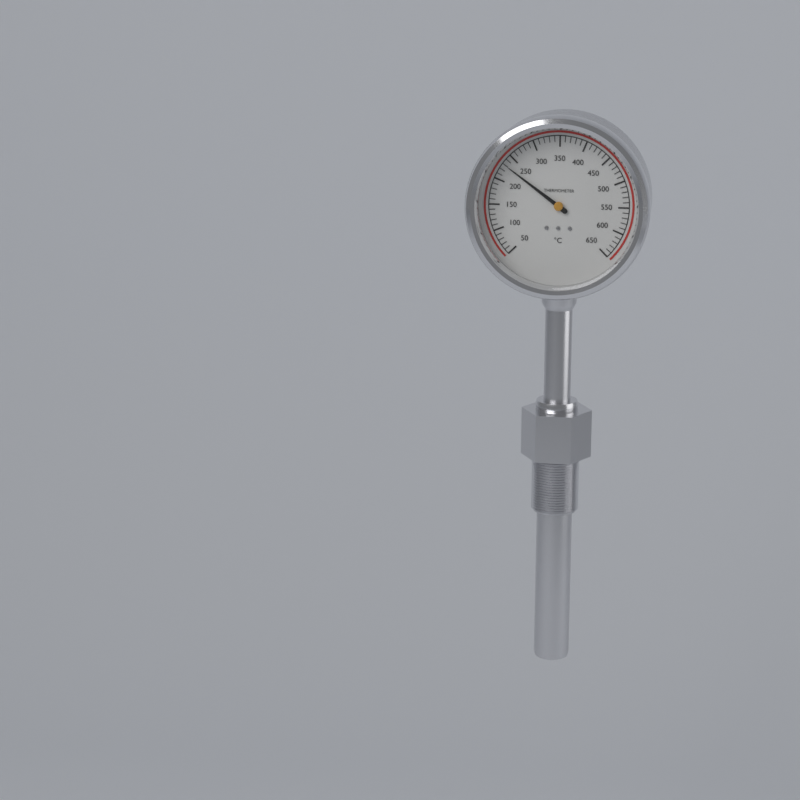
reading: 230 °C
